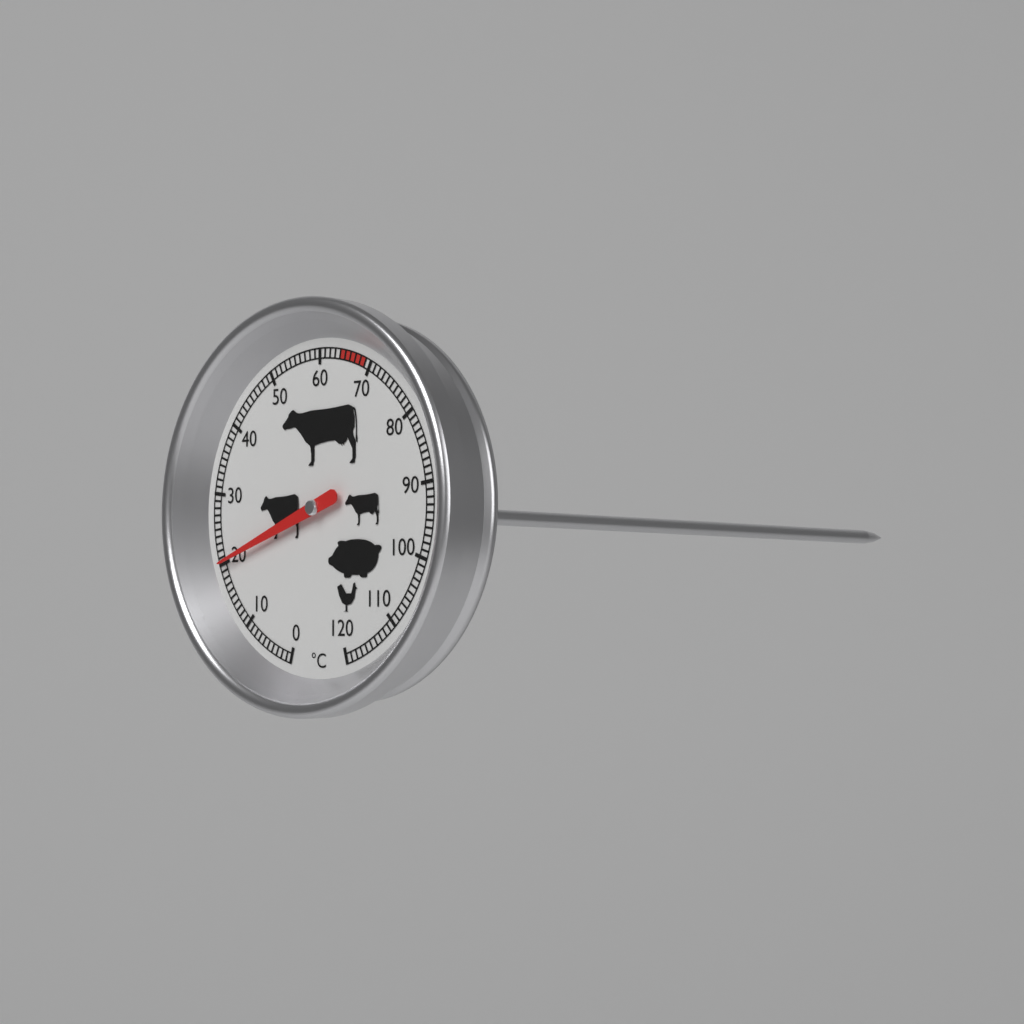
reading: 20 °C
